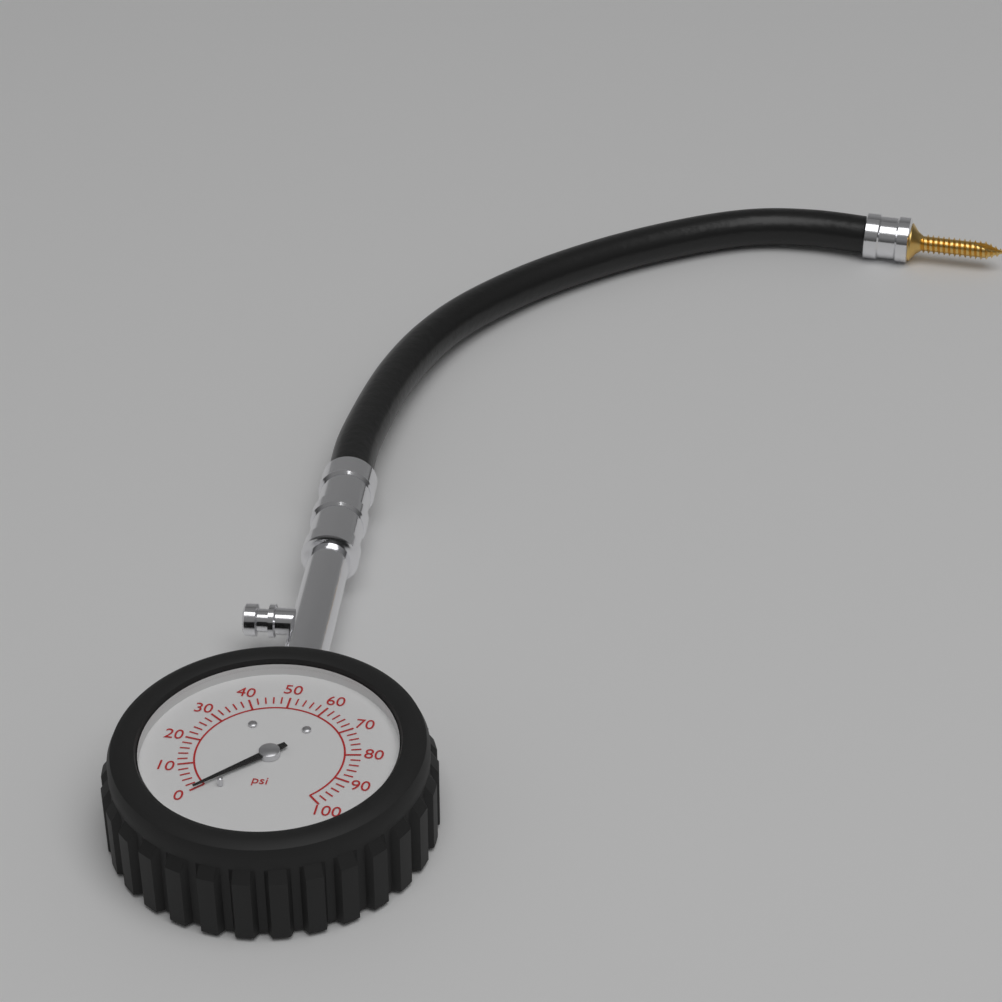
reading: 0 psi
